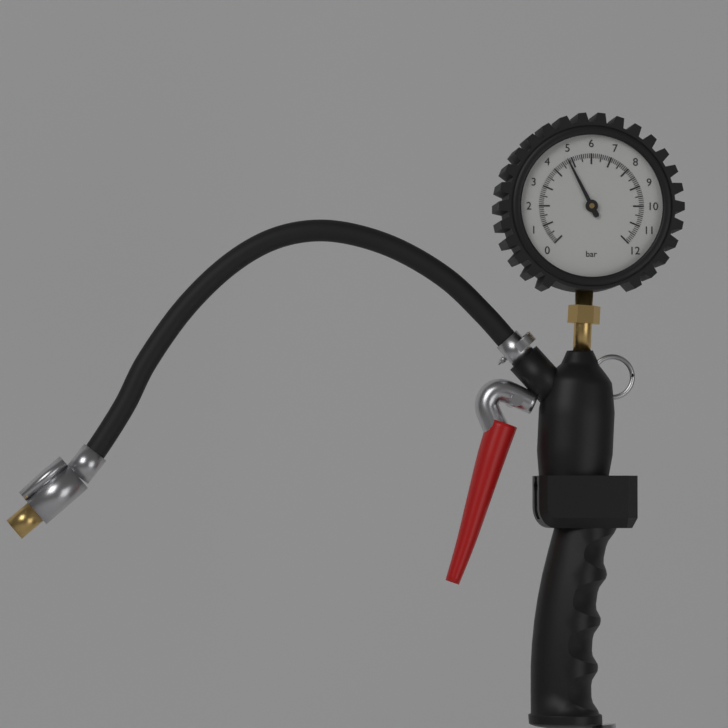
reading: 4.8 bar
